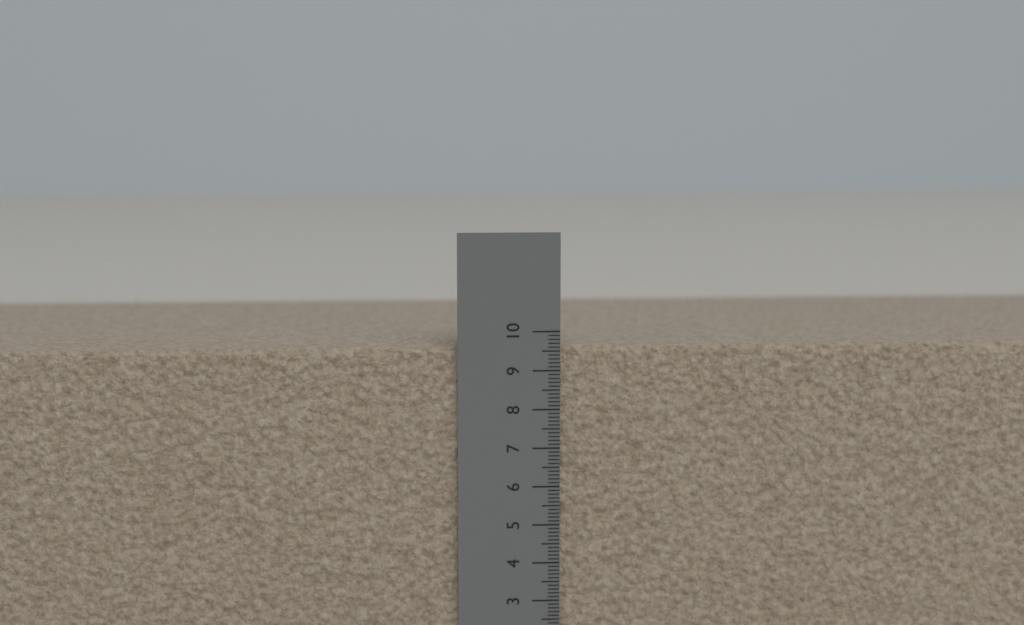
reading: 9.6 cm
